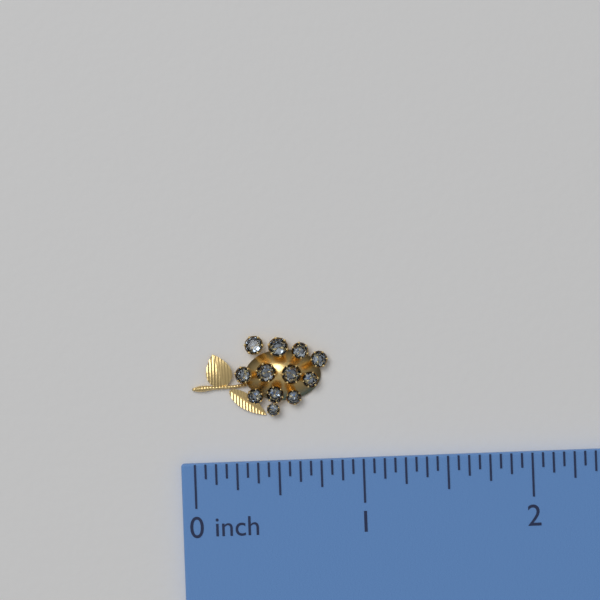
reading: 0.8125 inch
